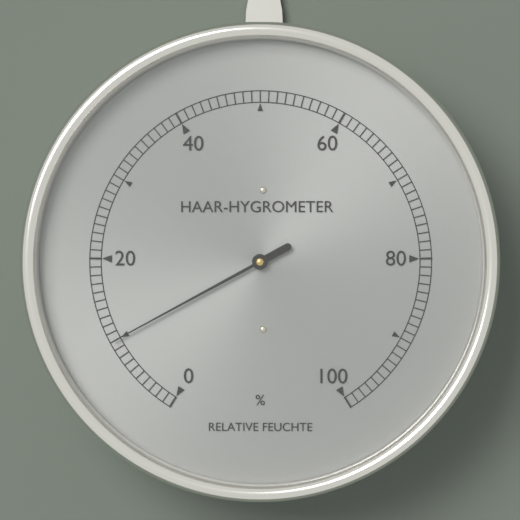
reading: 10 %
